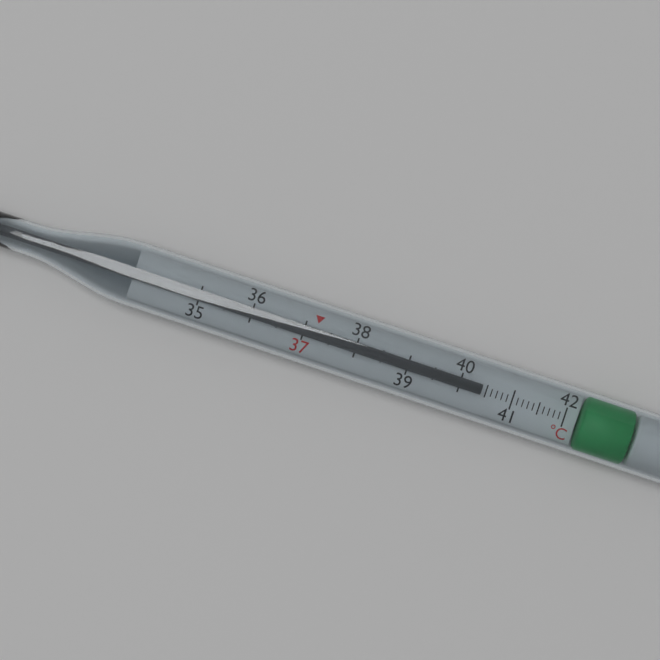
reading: 40.4 °C
